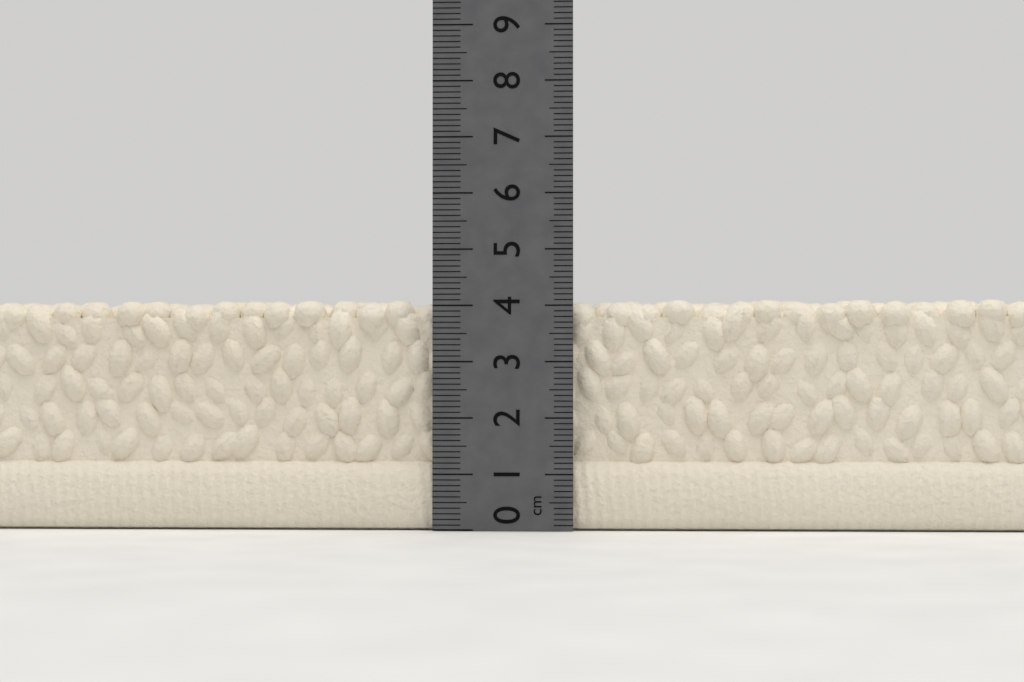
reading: 4.1 cm
